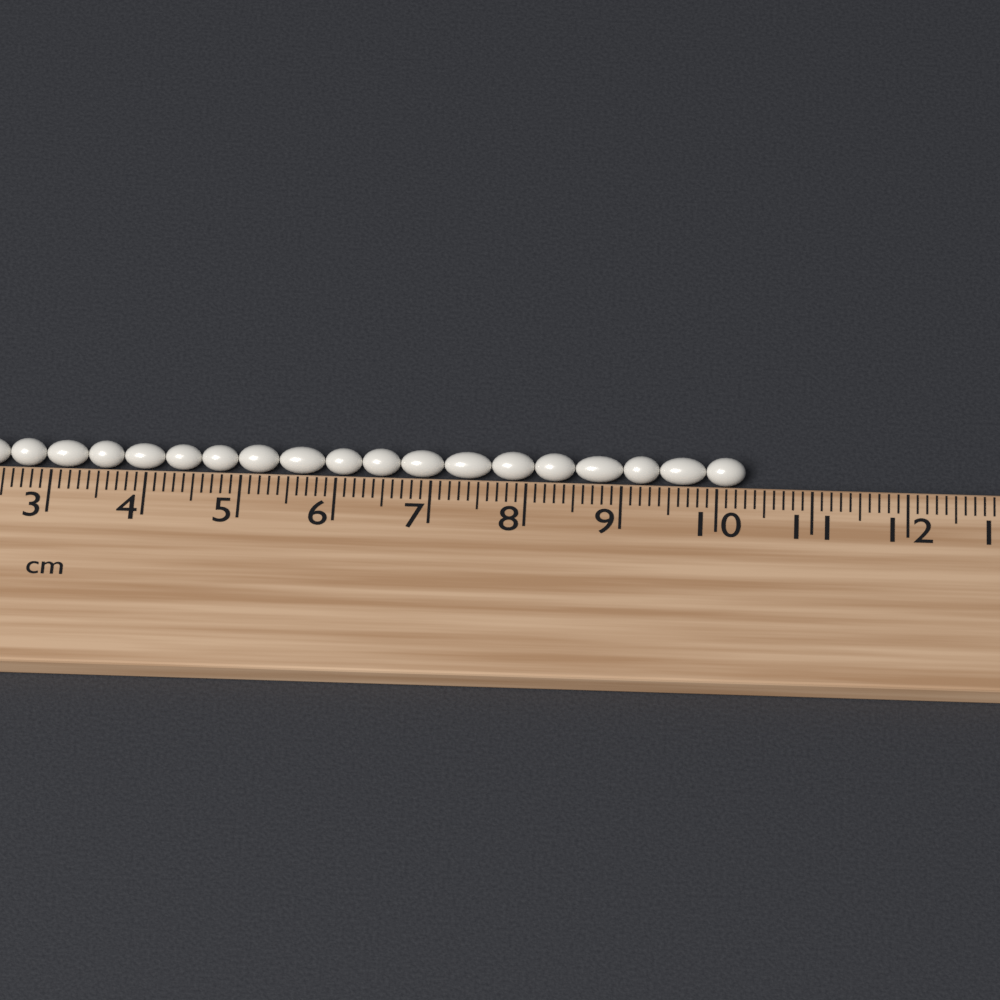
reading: 10.3 cm
